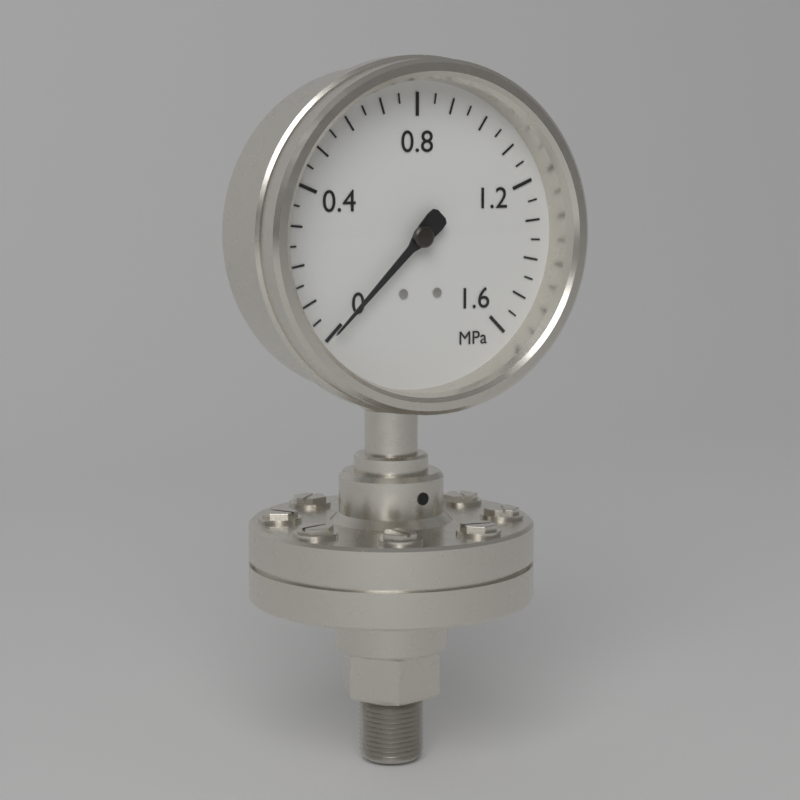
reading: 0.00 MPa
